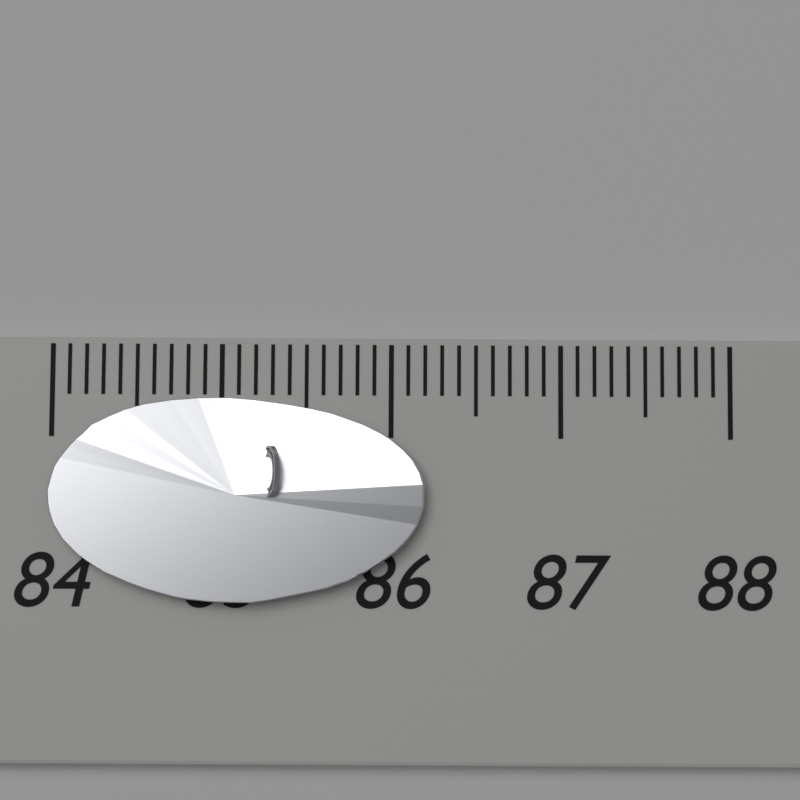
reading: 86.2 (no unit)
